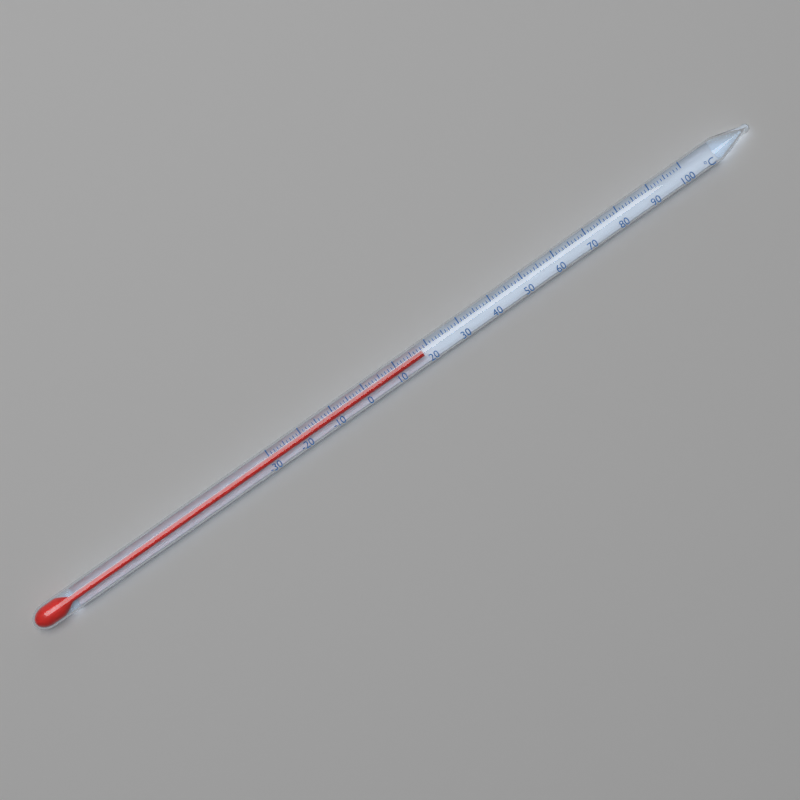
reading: 18 °C
